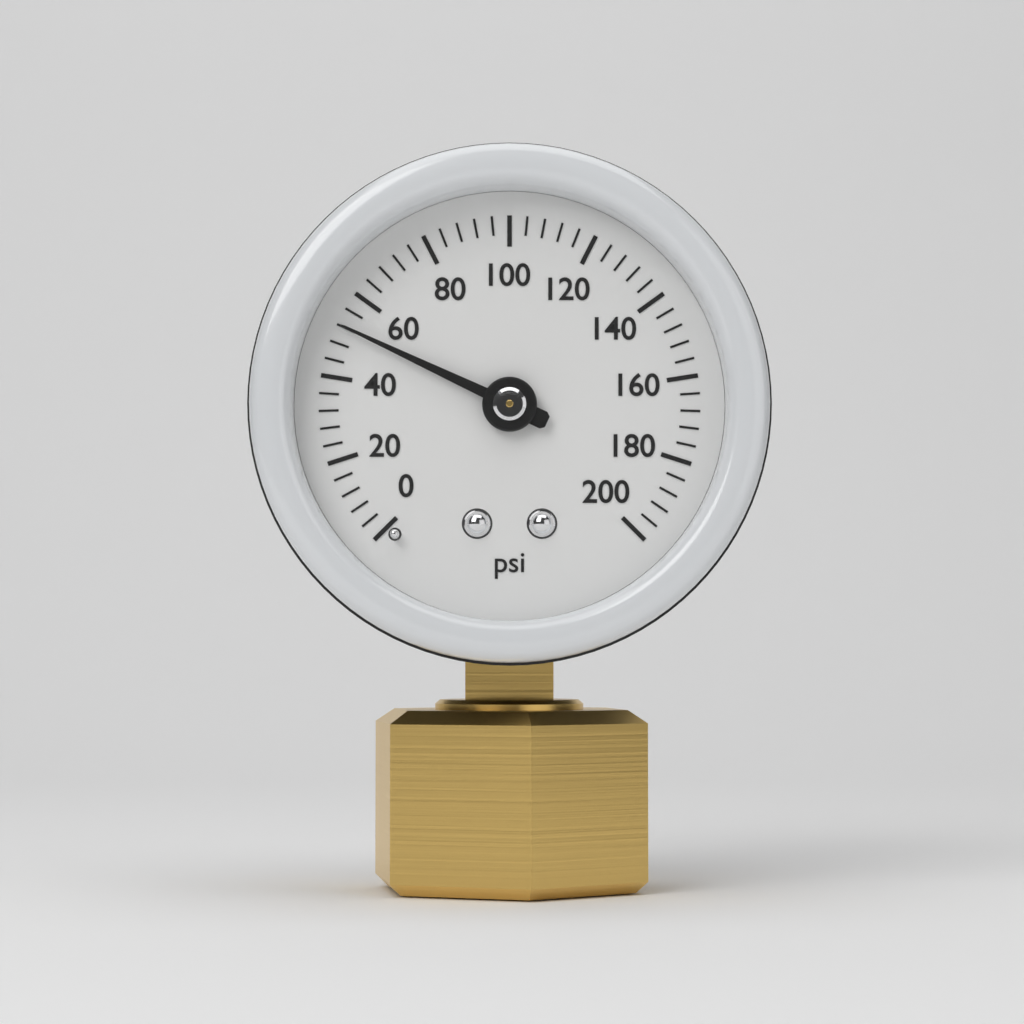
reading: 52 psi
